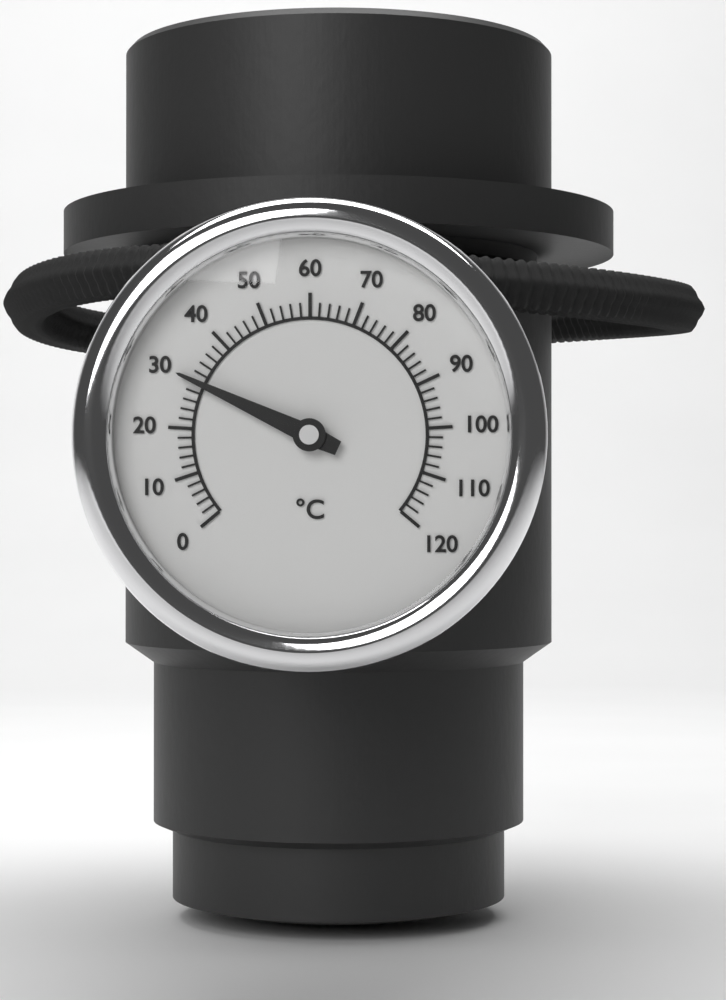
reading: 30 °C
